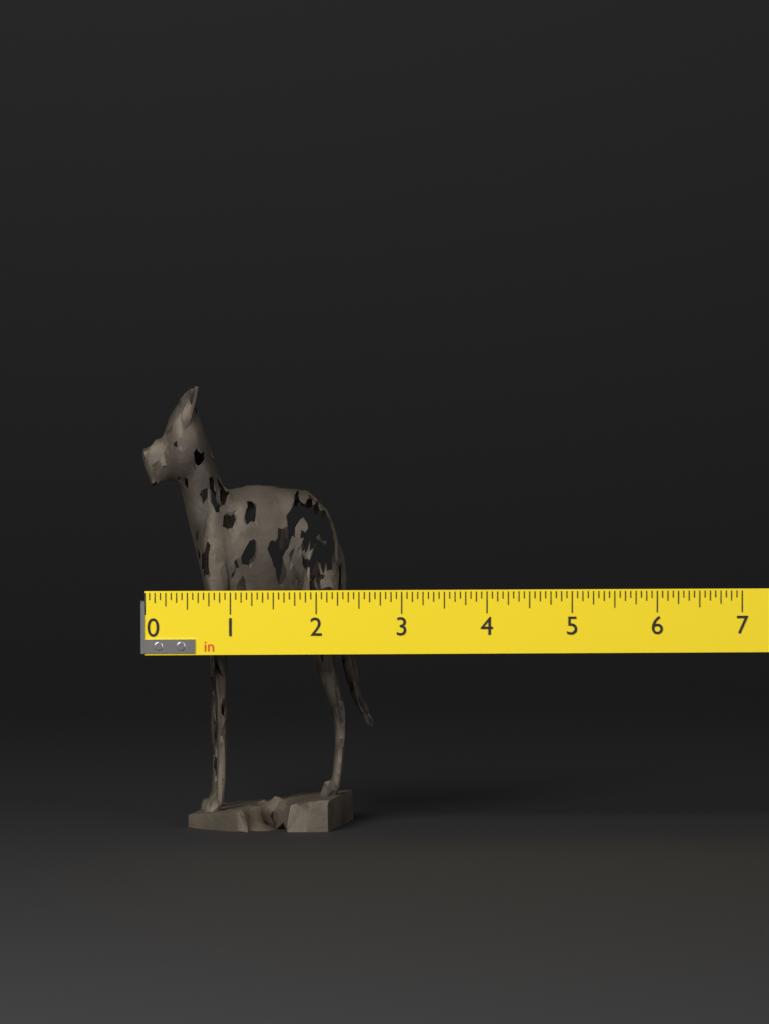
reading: 2.7500 in
